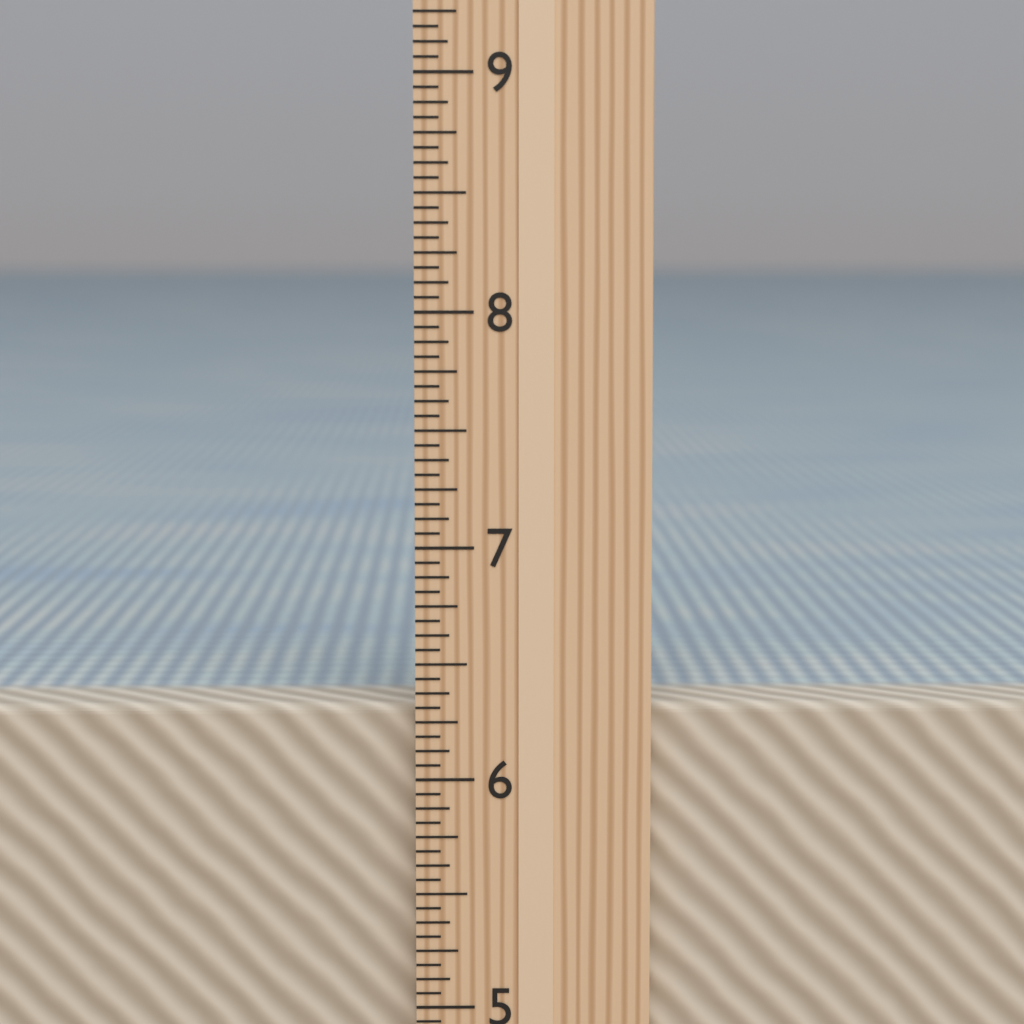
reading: 6.3125 in
